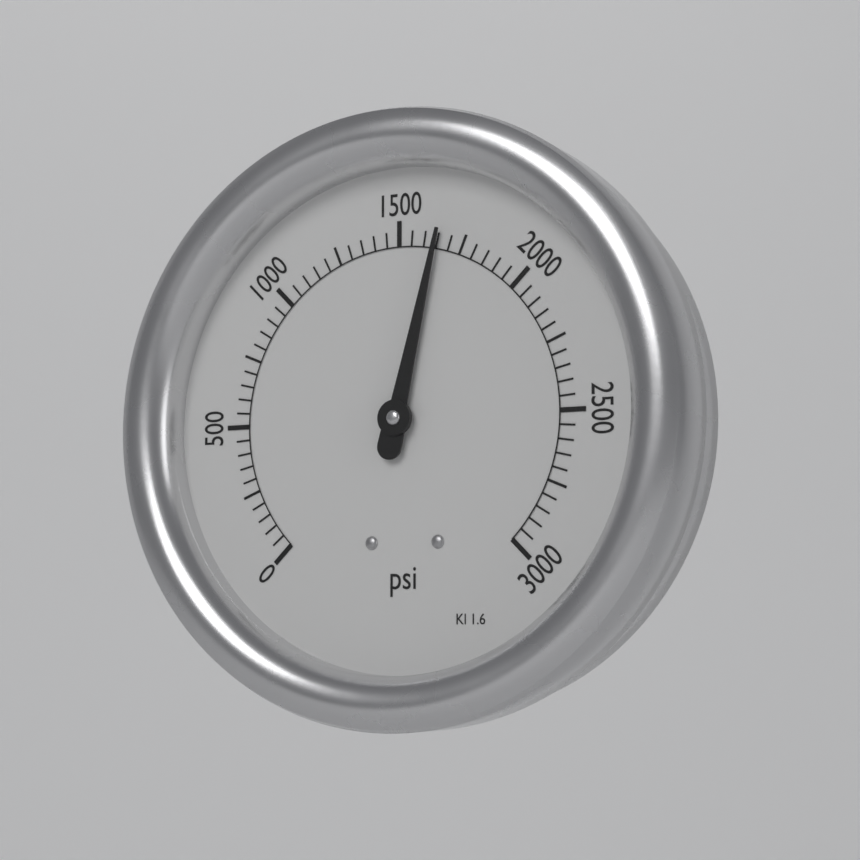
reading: 1650 psi
